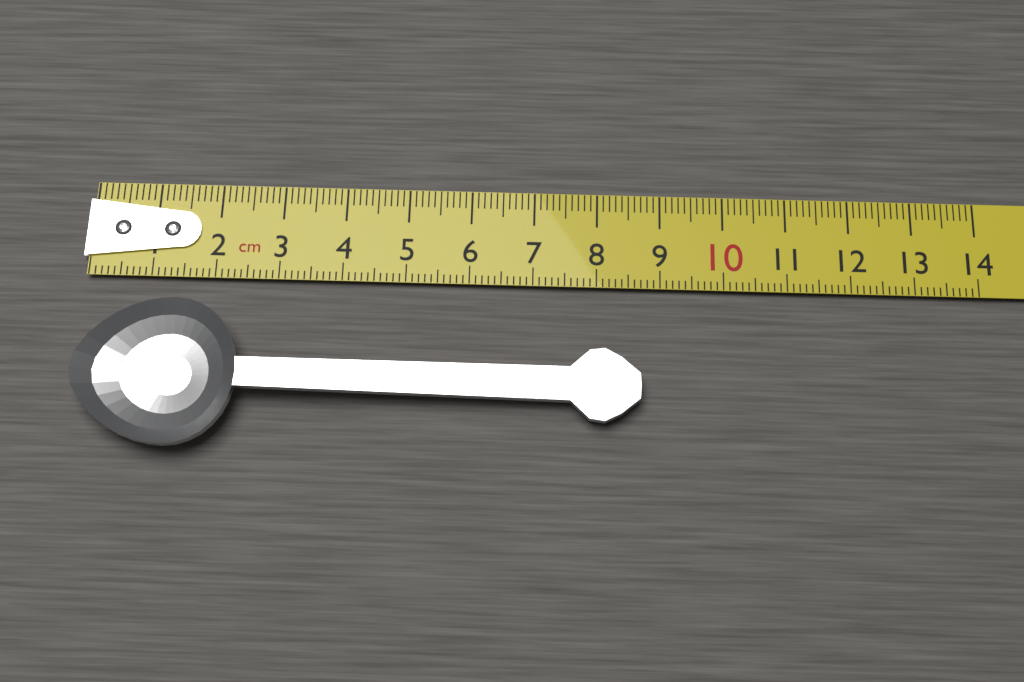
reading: 8.7 cm
